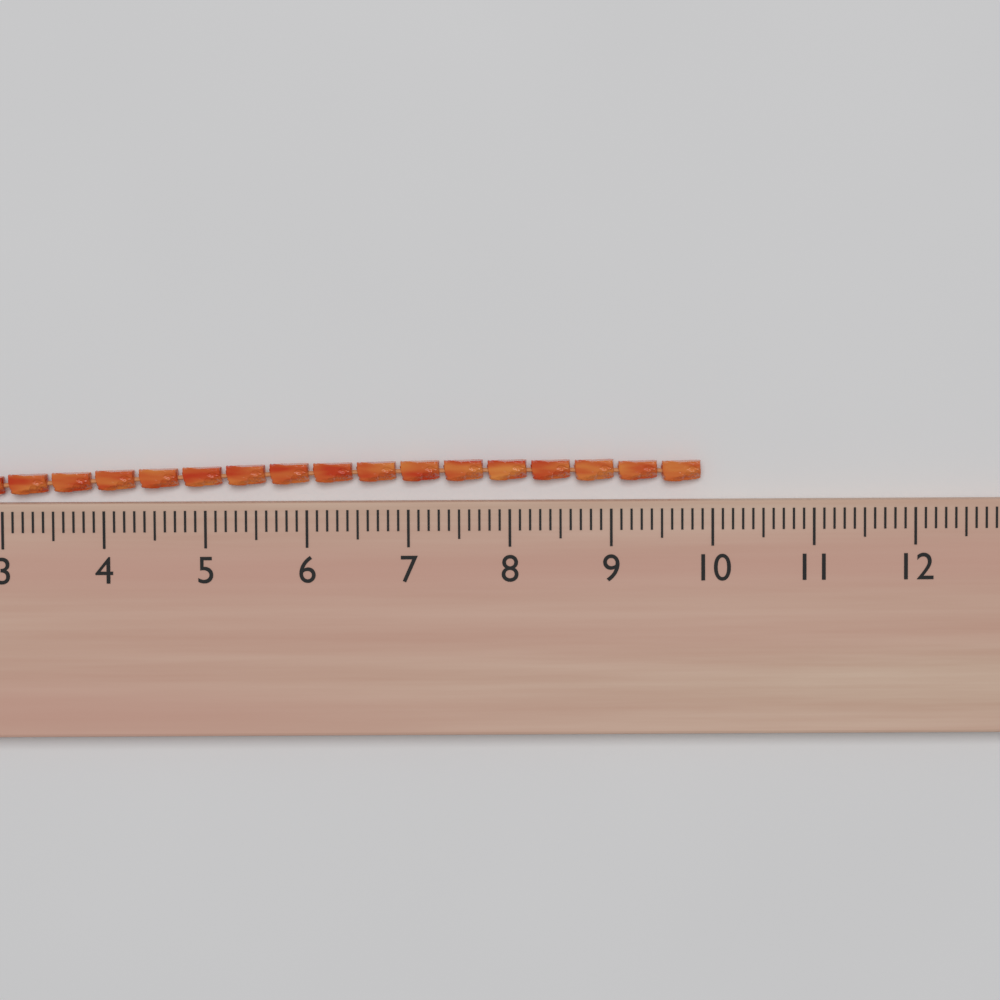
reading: 9.9 (no unit)
